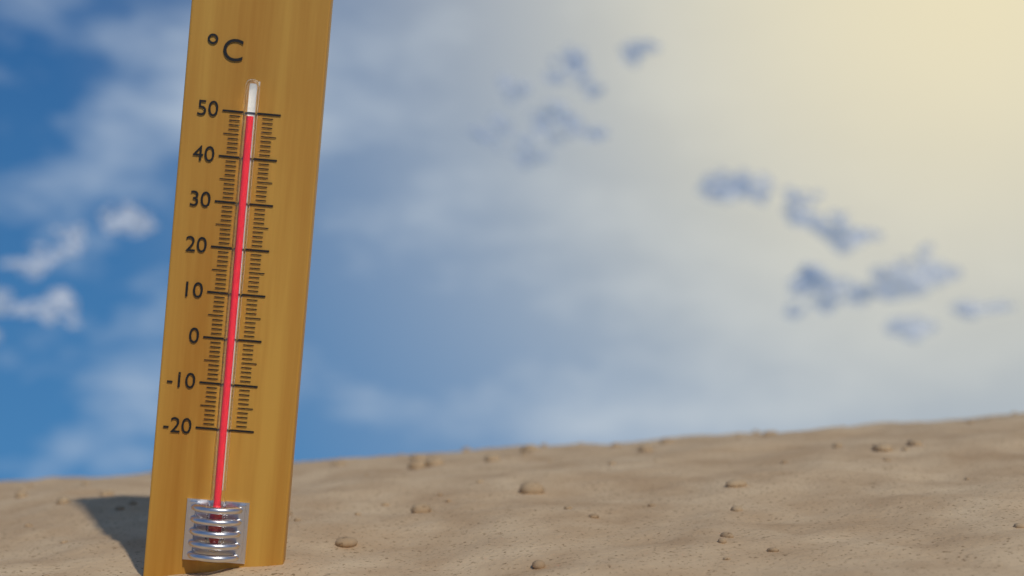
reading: 49 °C
